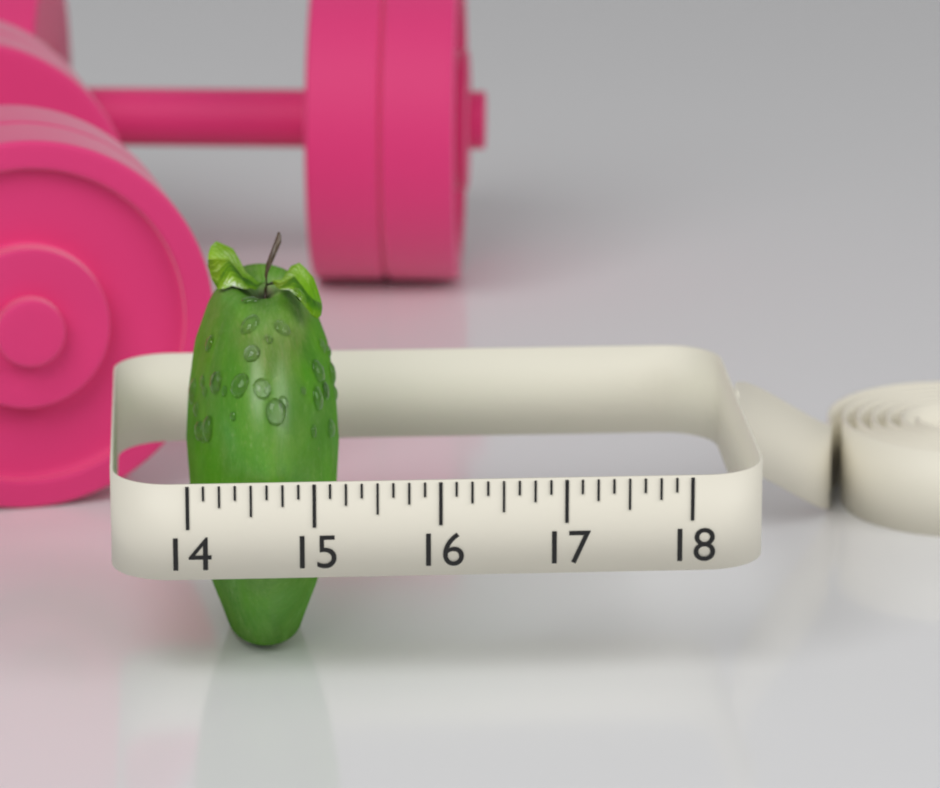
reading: 15.250 (no unit)
